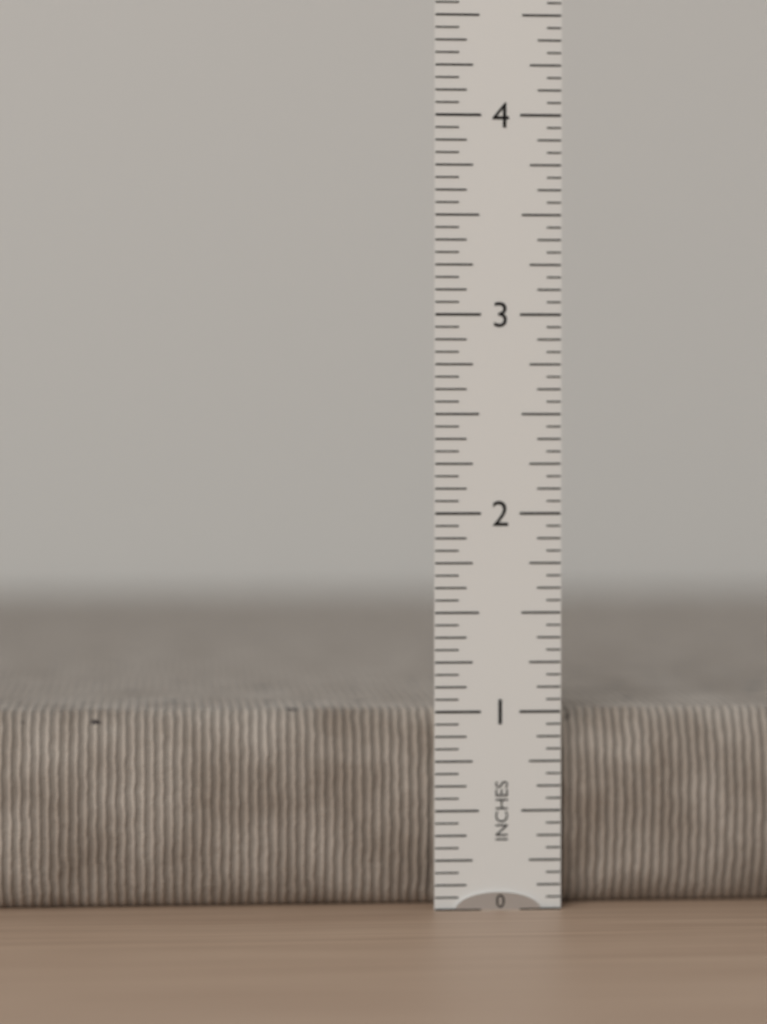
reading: 1.0000 in
